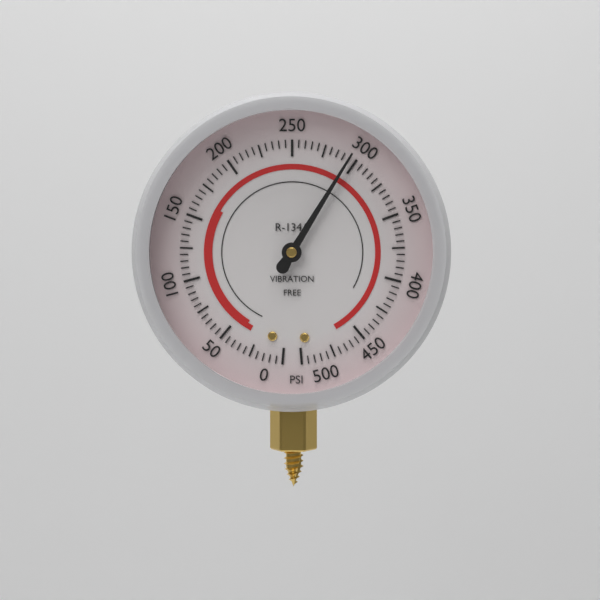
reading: 295 psi
